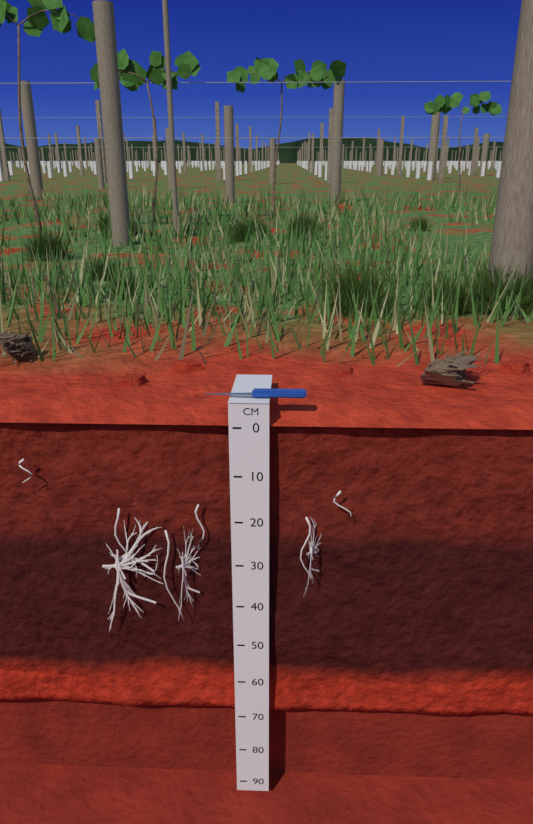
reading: 70 cm
